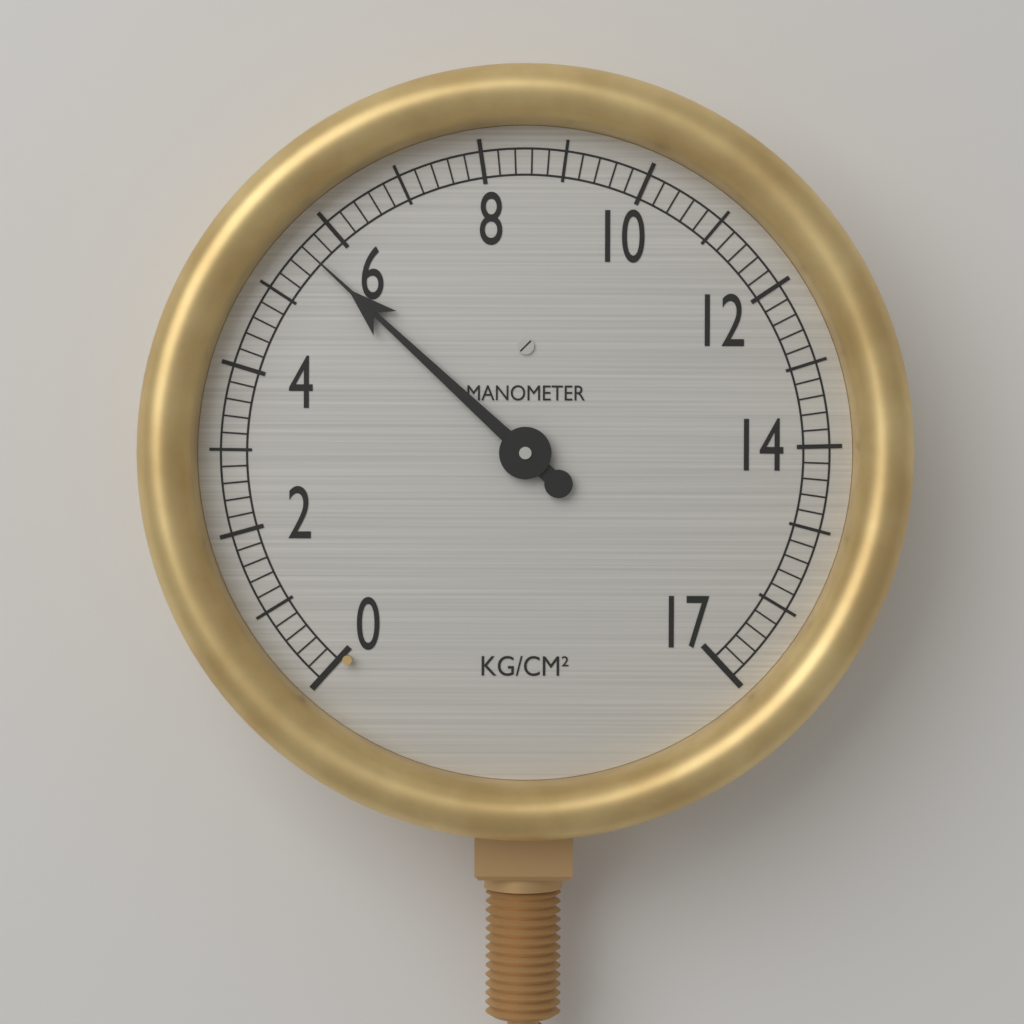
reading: 5.6 kg/cm²
